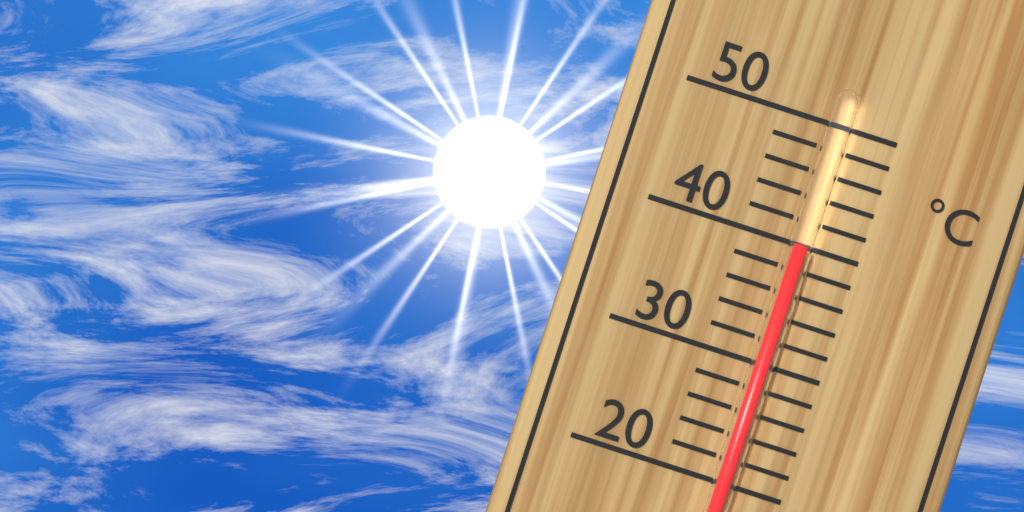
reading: 40 °C
